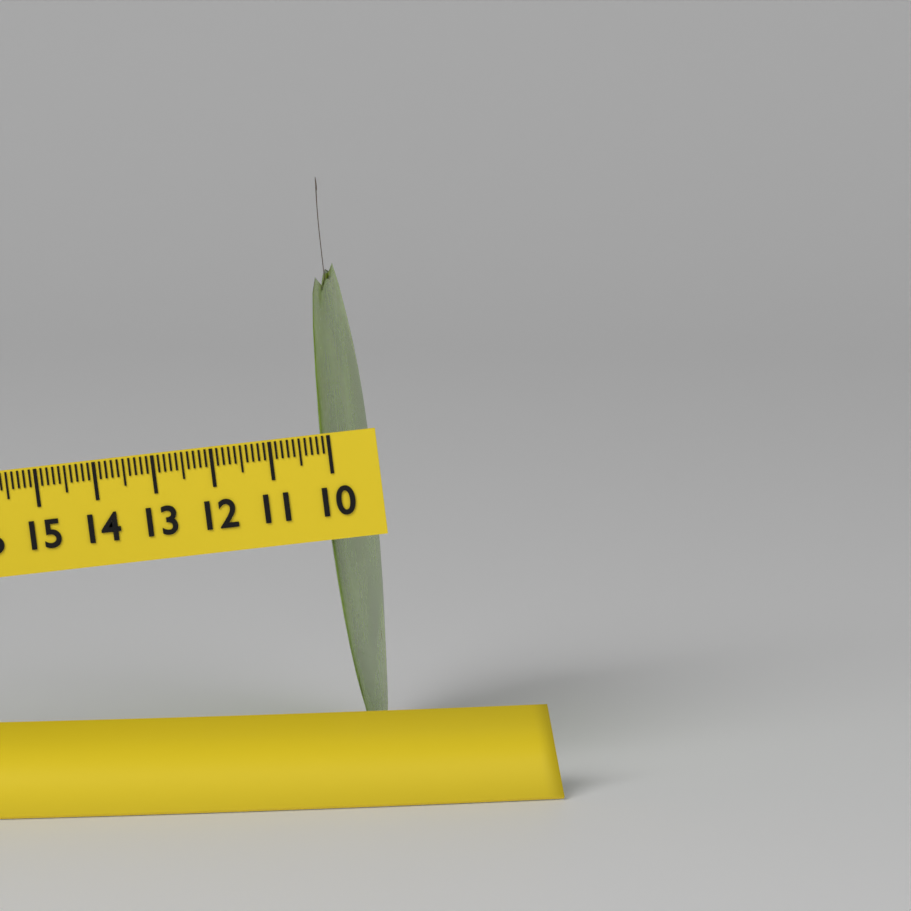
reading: 10.3 (no unit)
